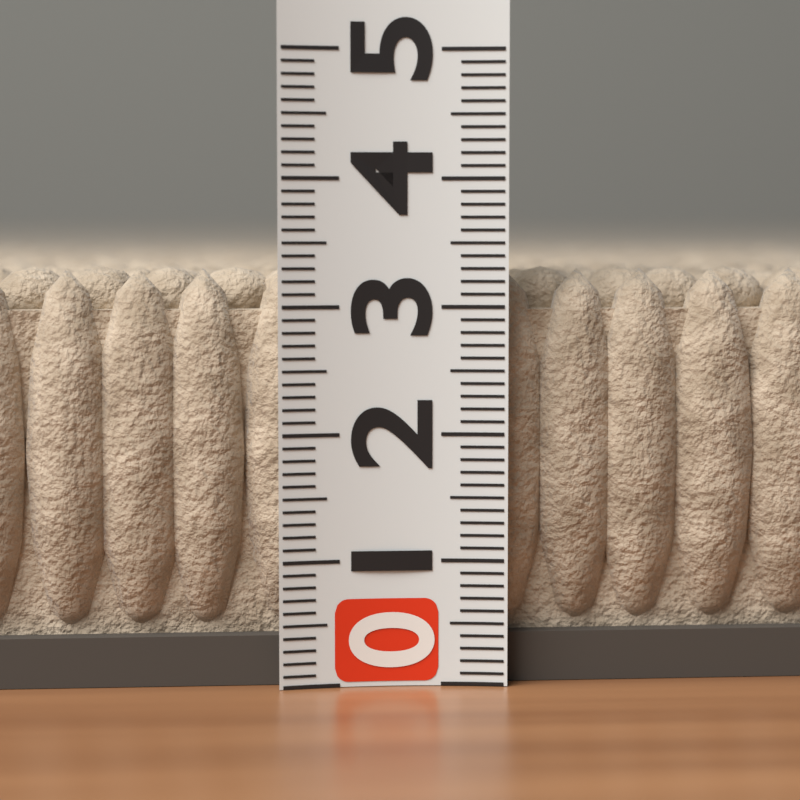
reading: 3.3 (no unit)
